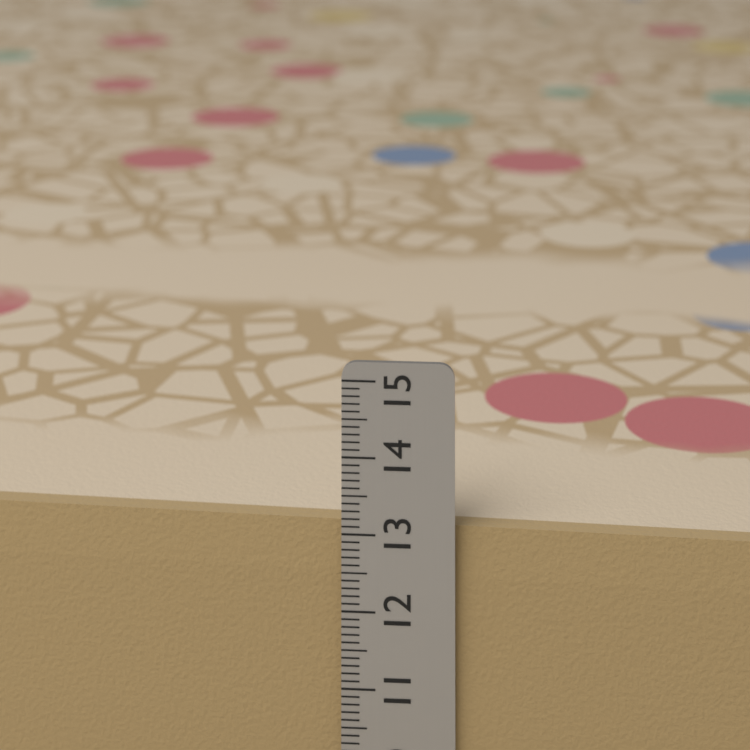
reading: 13.1 cm
